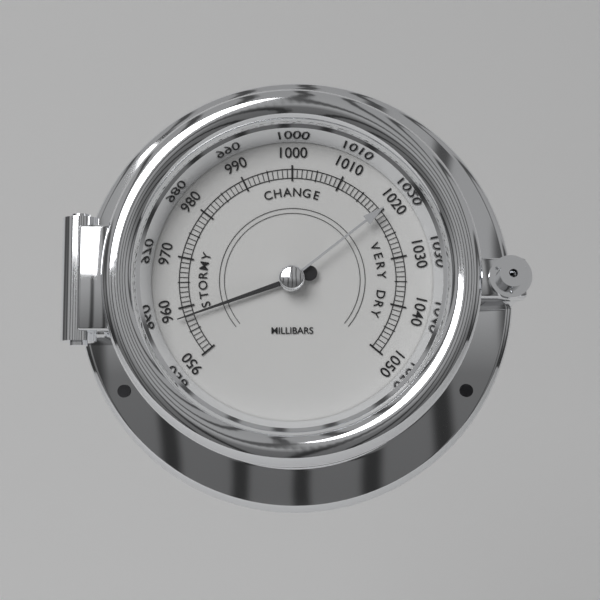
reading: 958 mbar
